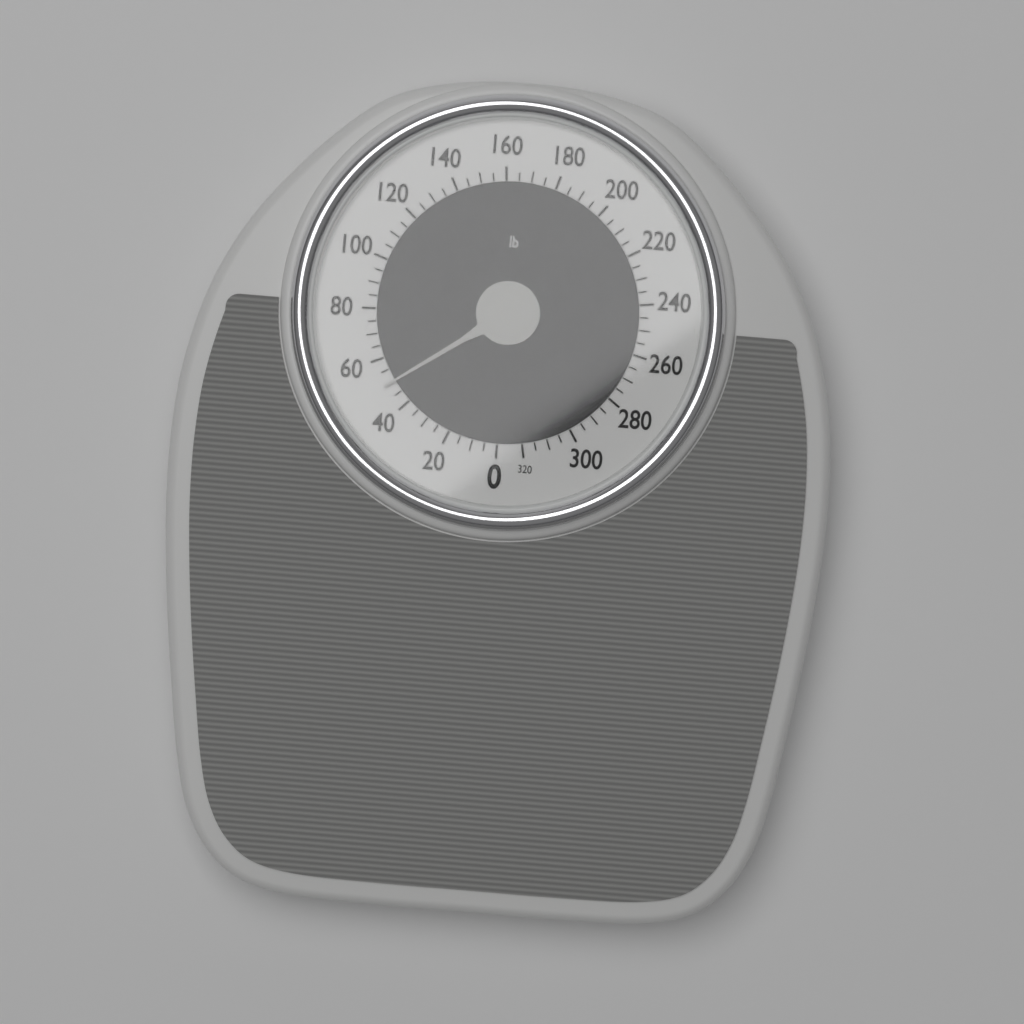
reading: 50 lb
